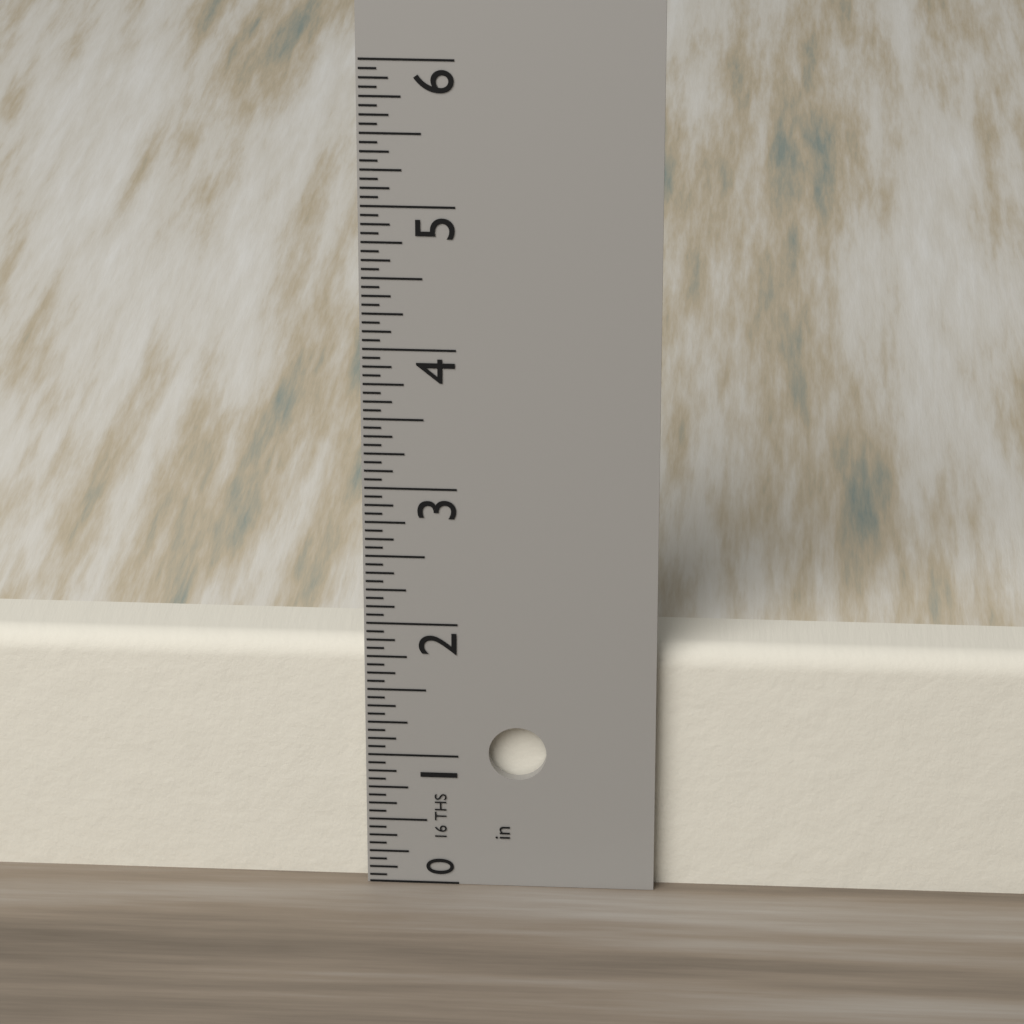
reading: 1.8125 in
